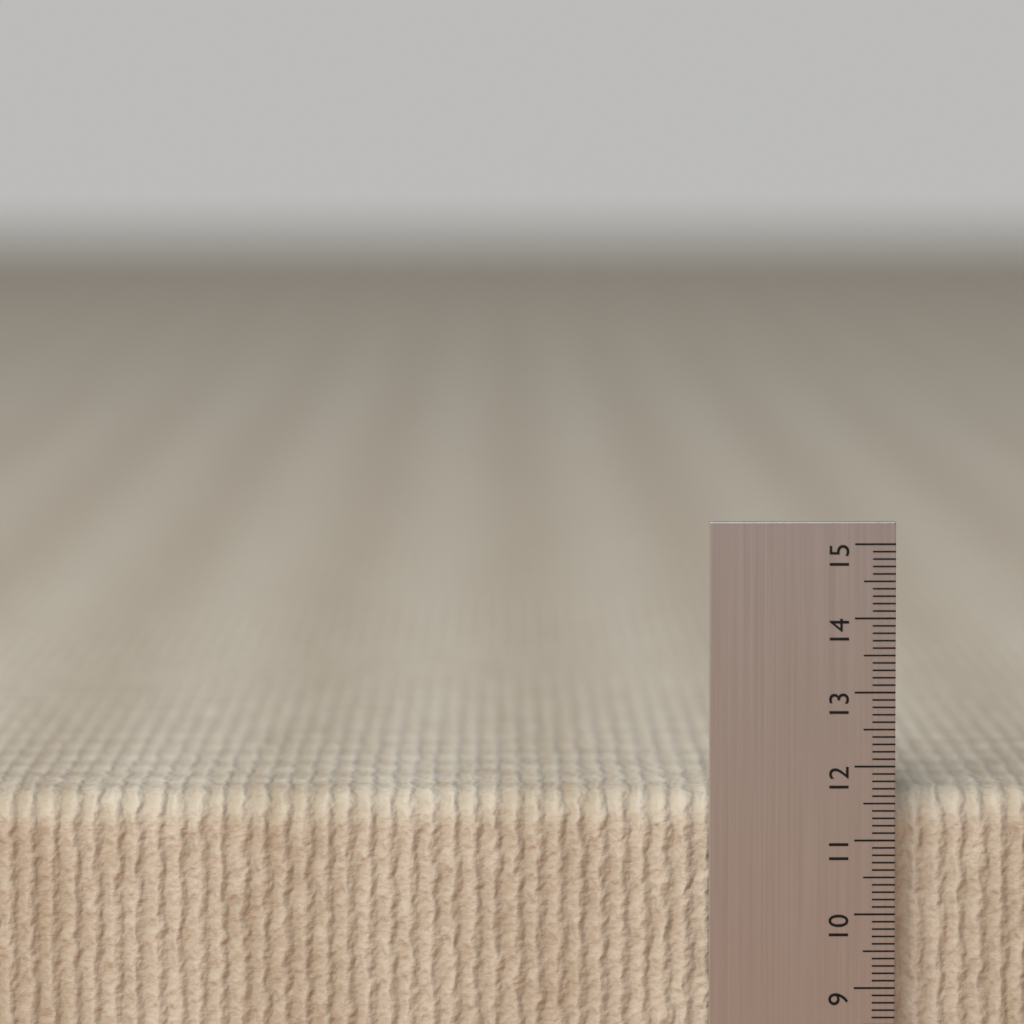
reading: 11.6 cm
